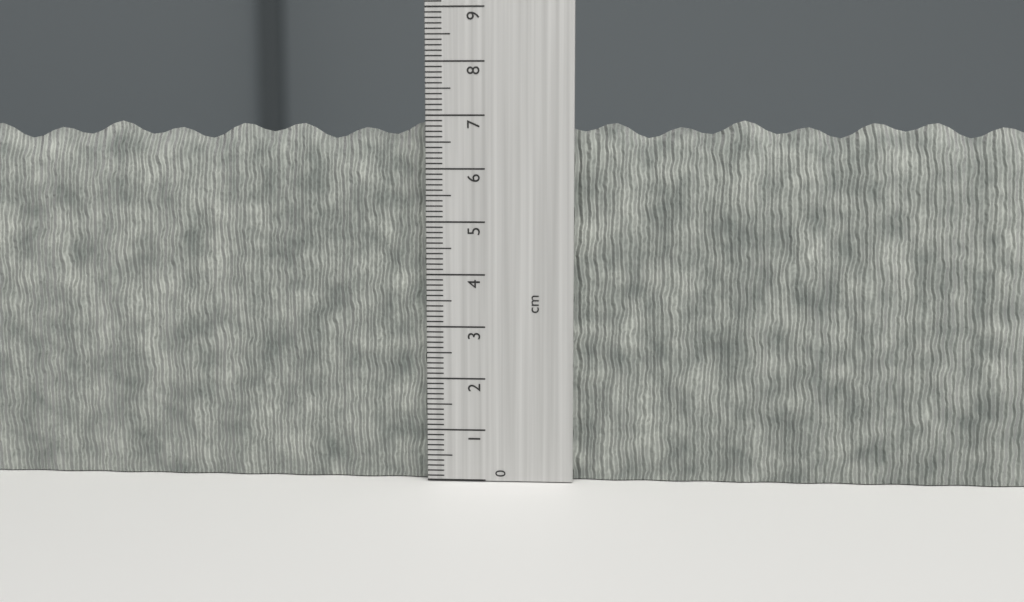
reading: 6.9 cm
